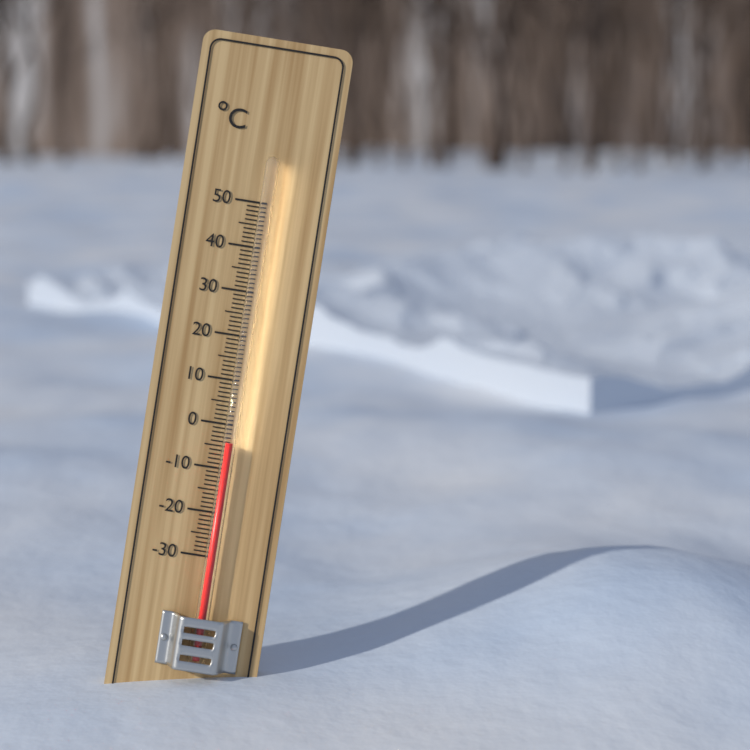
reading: -4 °C
